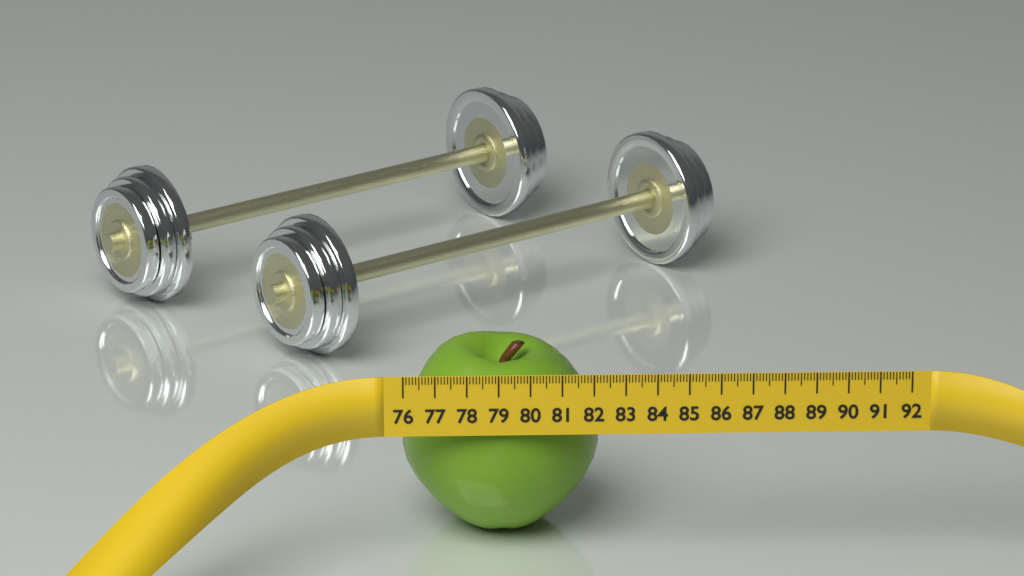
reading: 82.3 (no unit)
